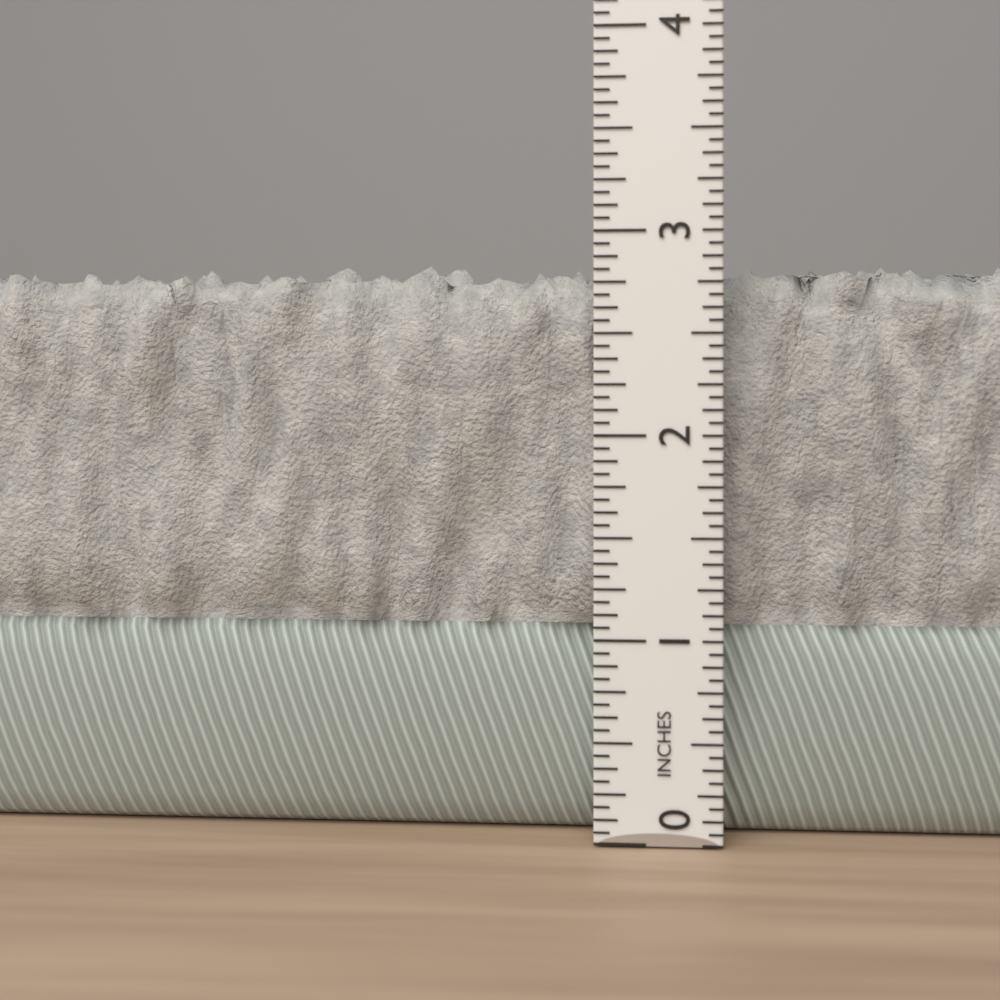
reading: 2.8750 in
